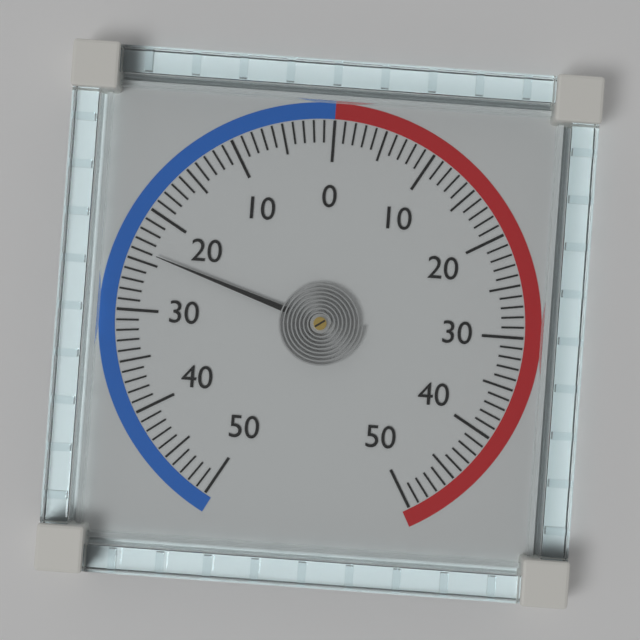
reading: -24 (no unit)
